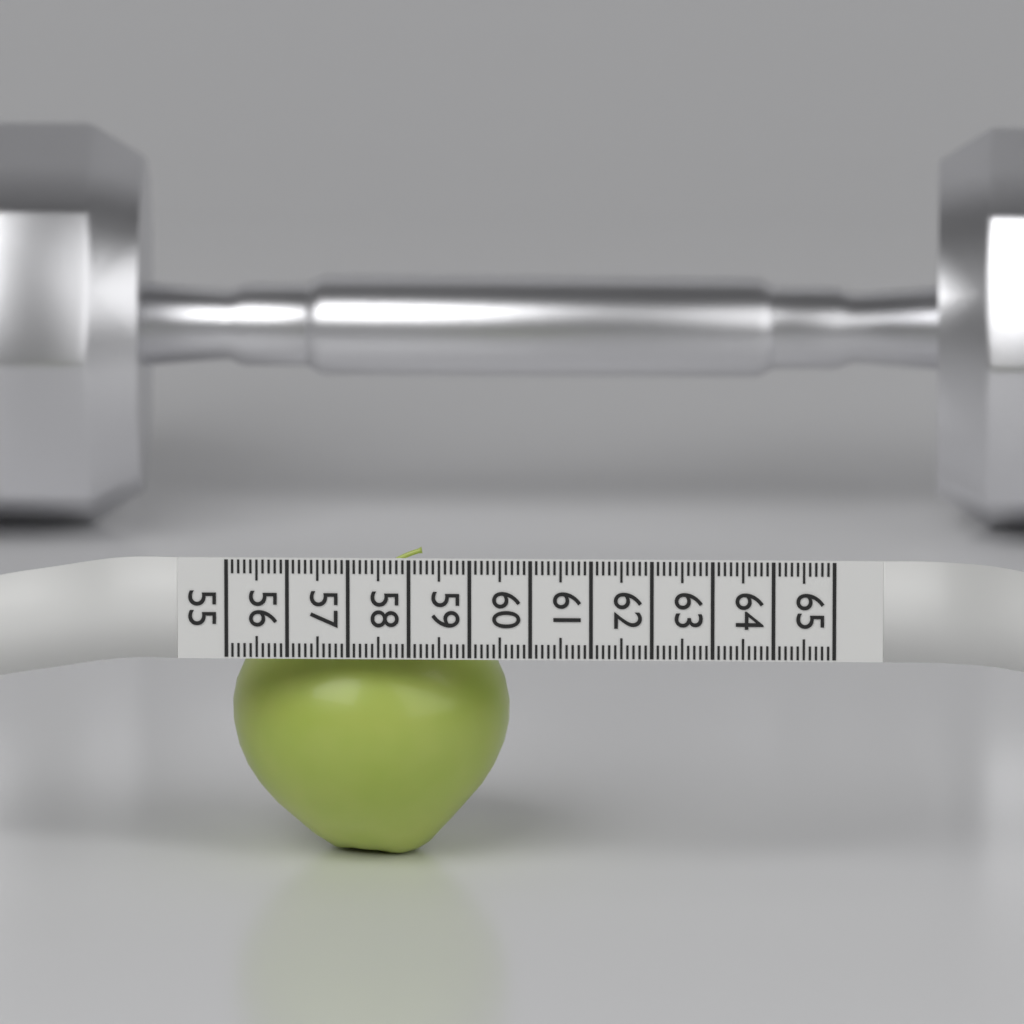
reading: 59.6 (no unit)
